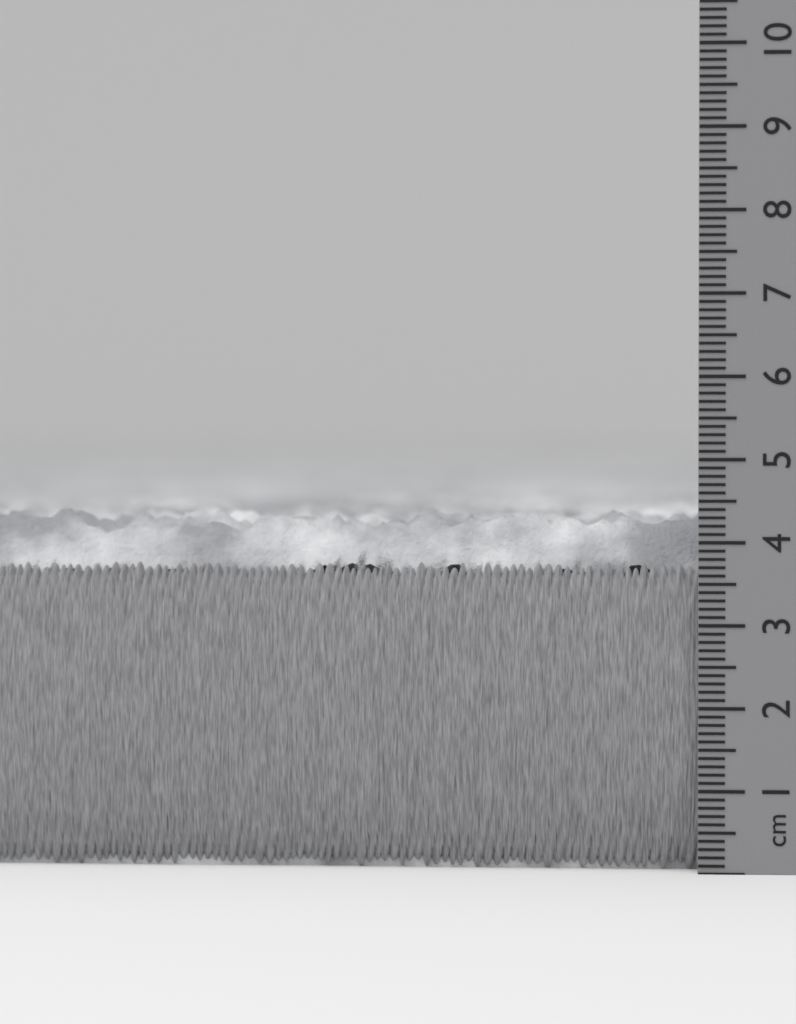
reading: 4.4 cm
